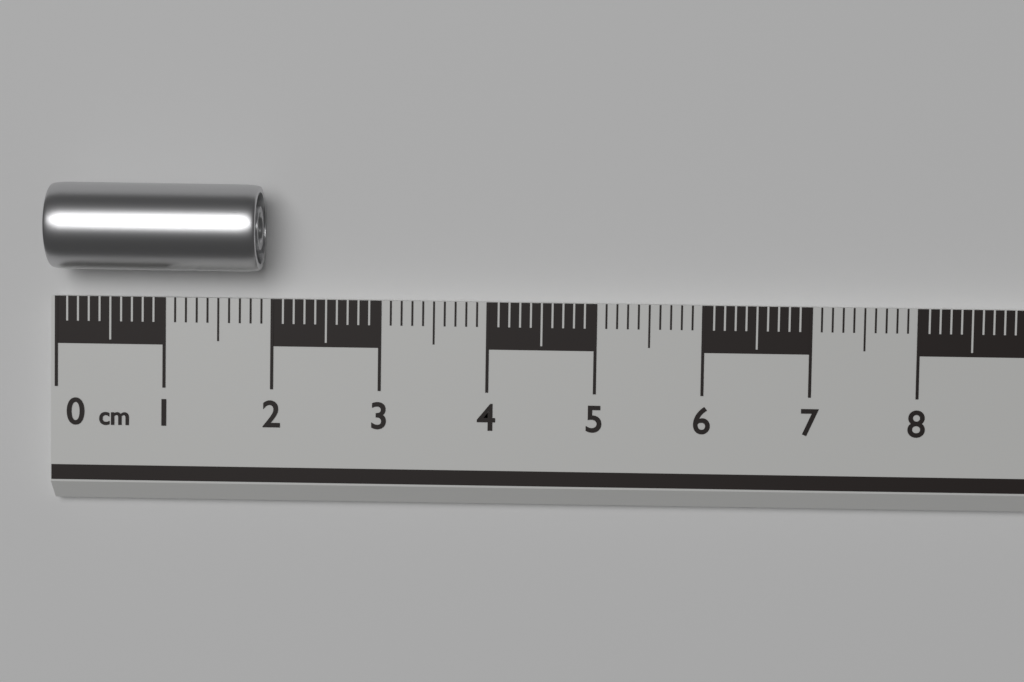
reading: 1.9 cm
